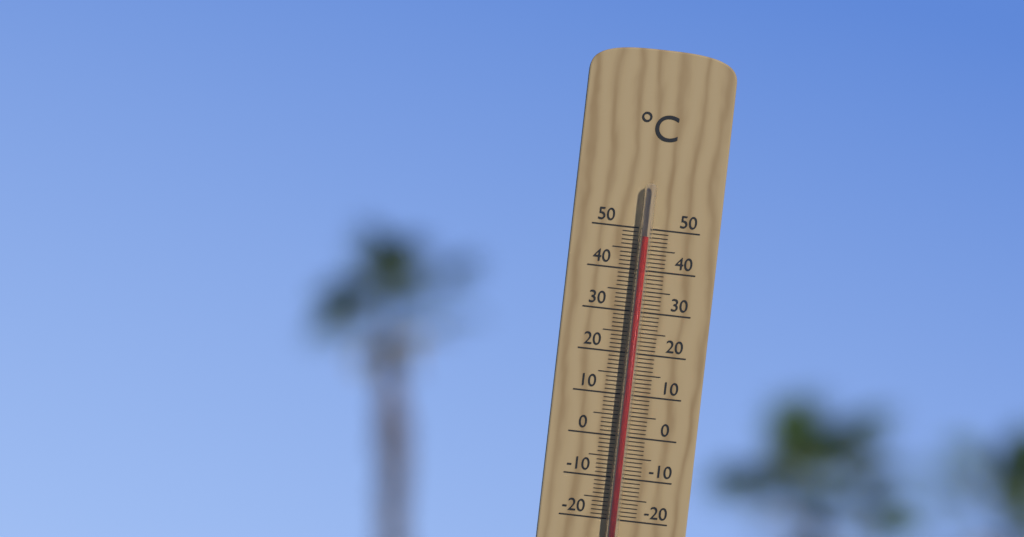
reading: 48 °C
